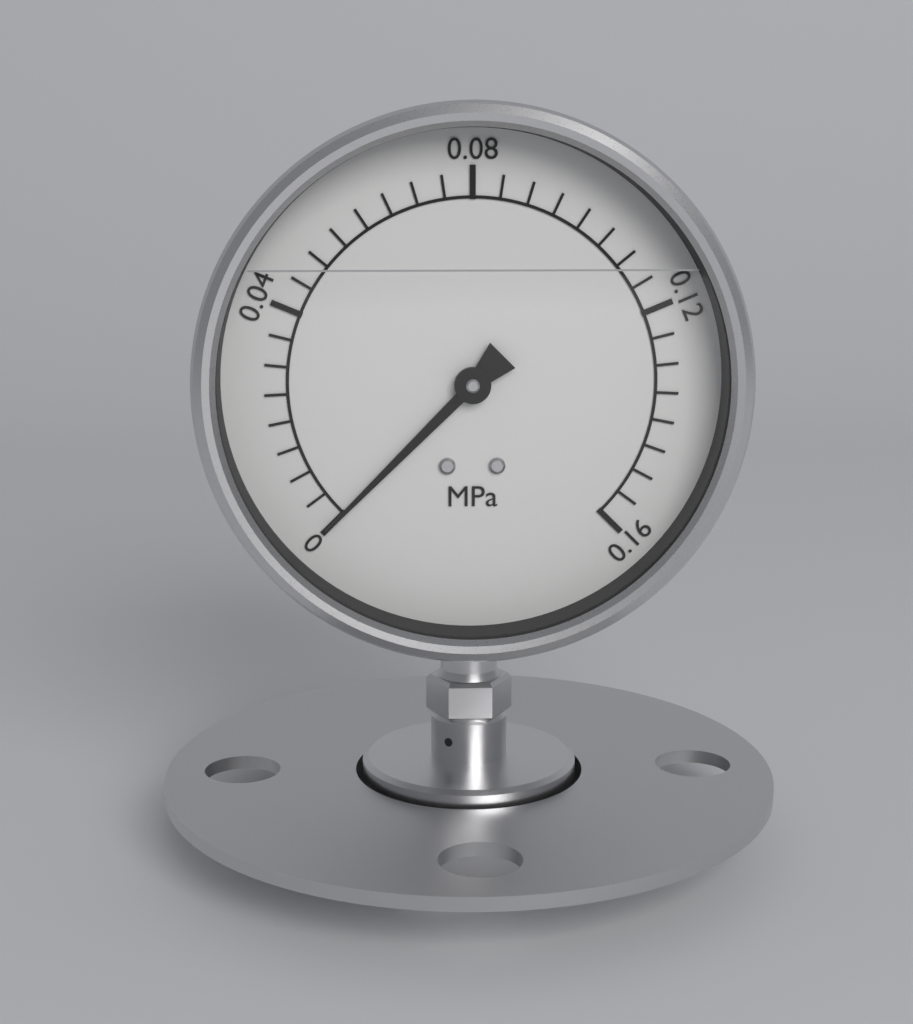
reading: 0.000 MPa
